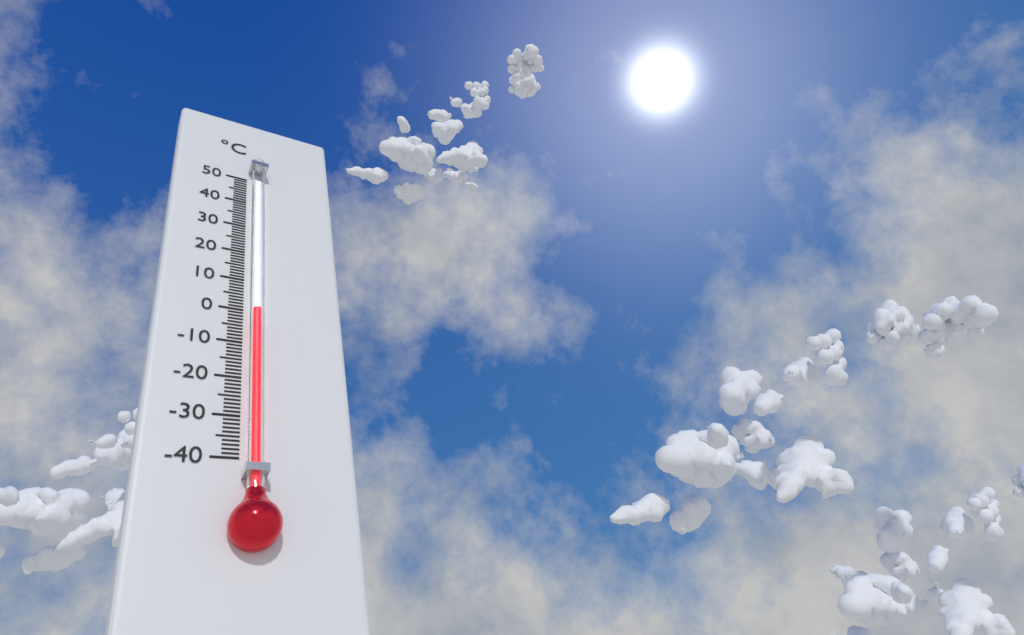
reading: -1 °C
